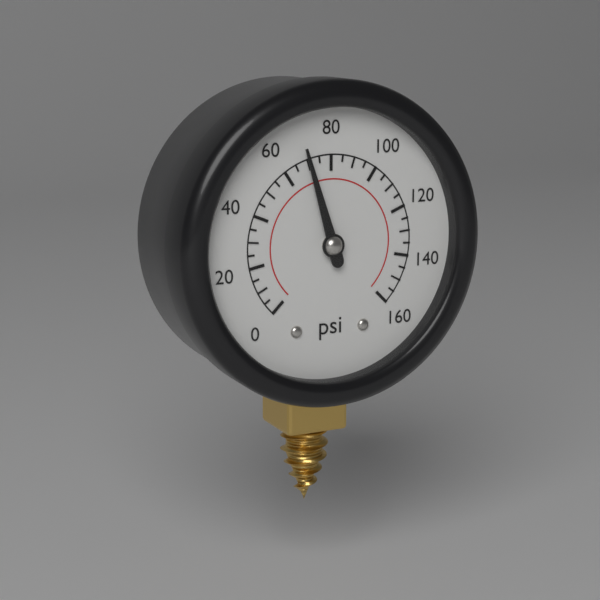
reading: 70 psi
